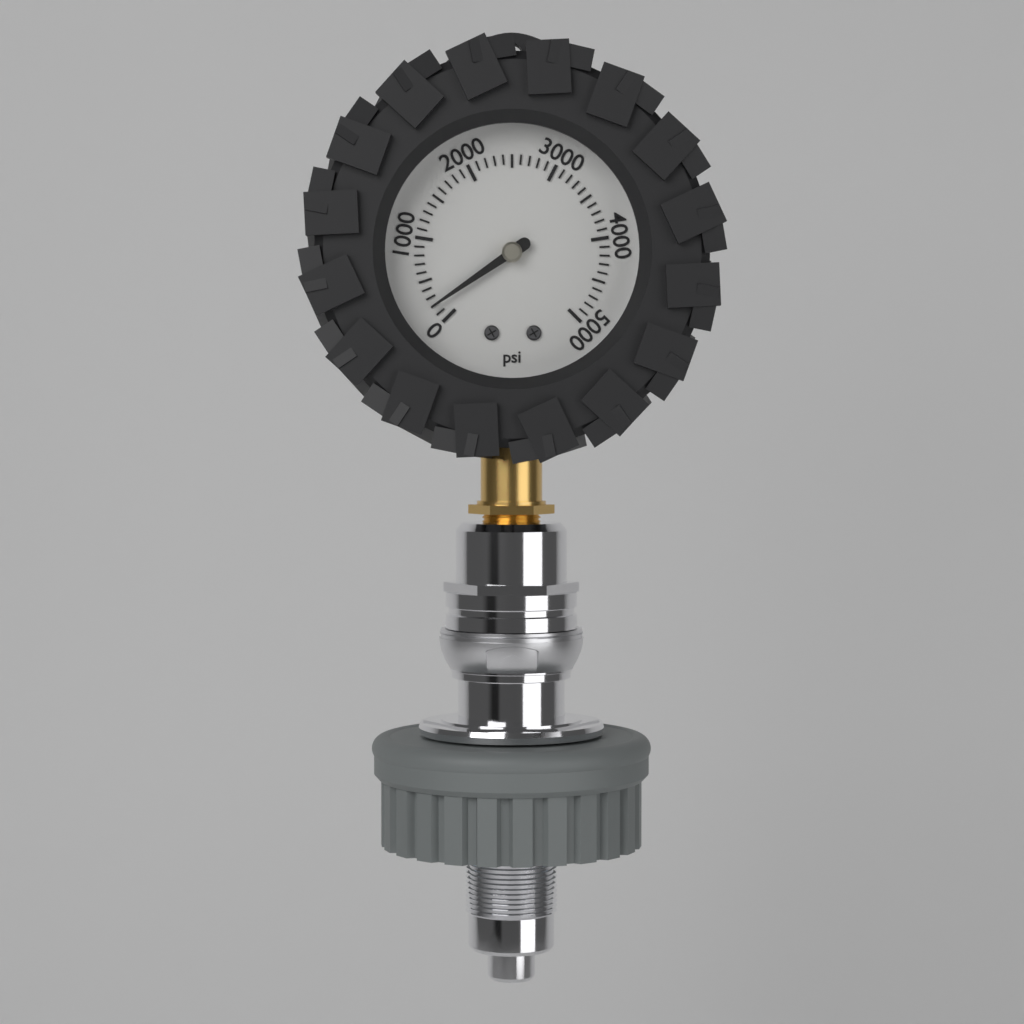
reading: 200 psi
